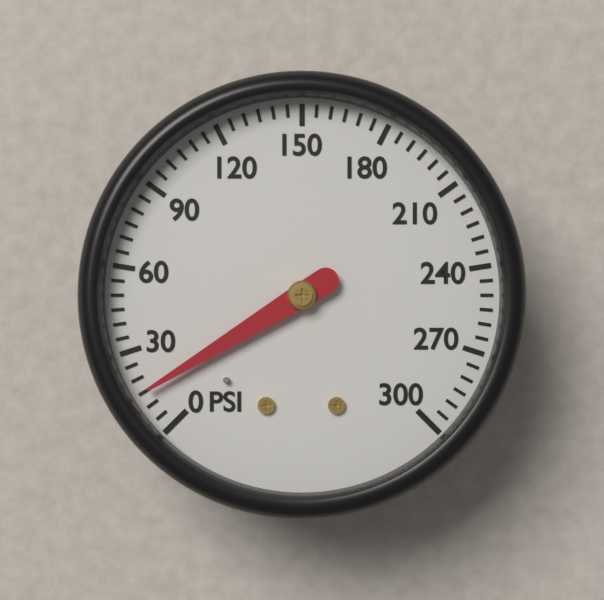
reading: 15 psi
